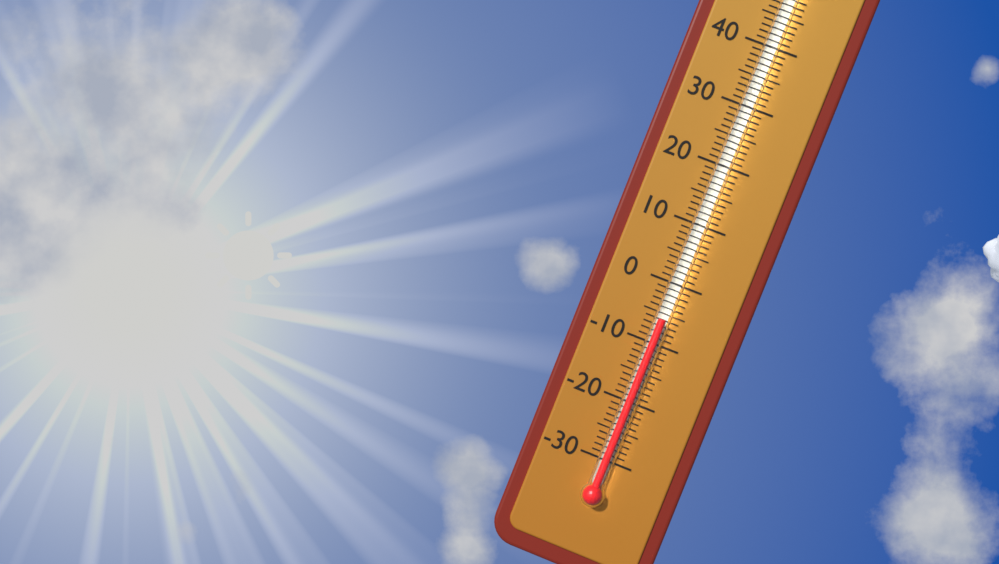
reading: -6 °C
